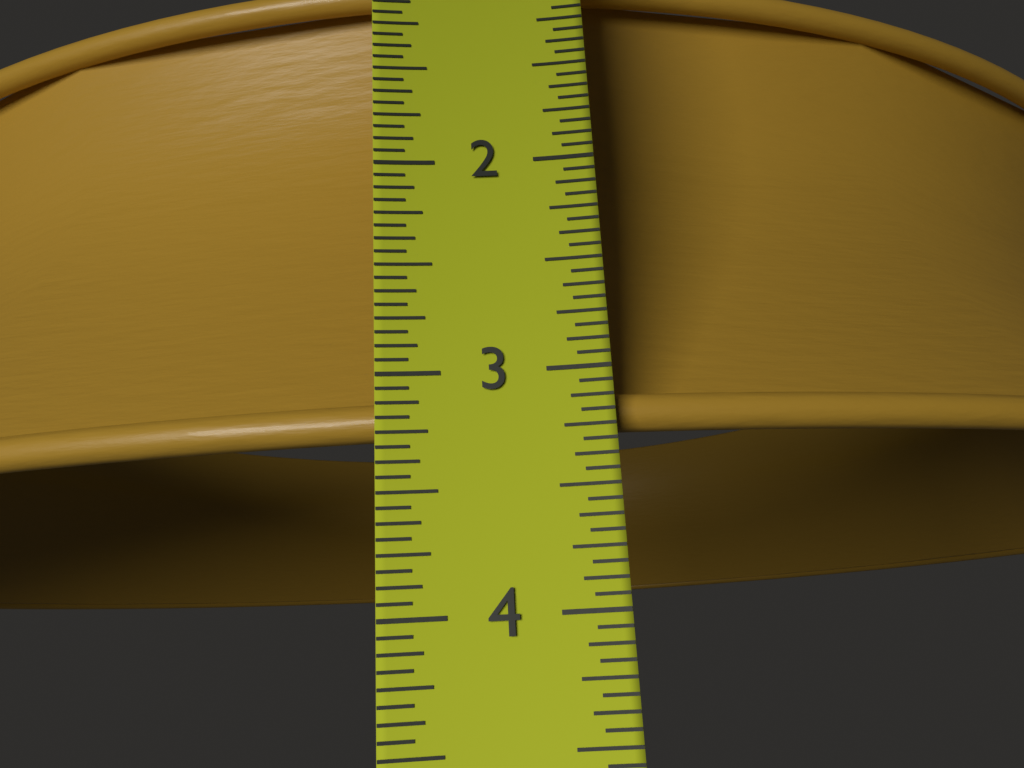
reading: 3.2500 in
